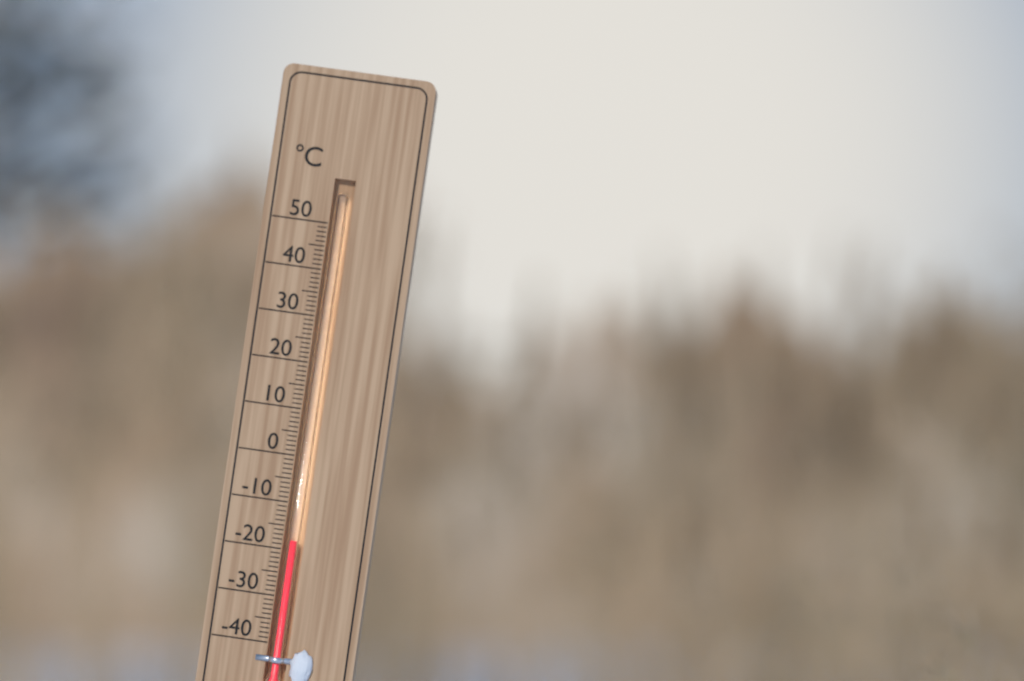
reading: -18 °C
